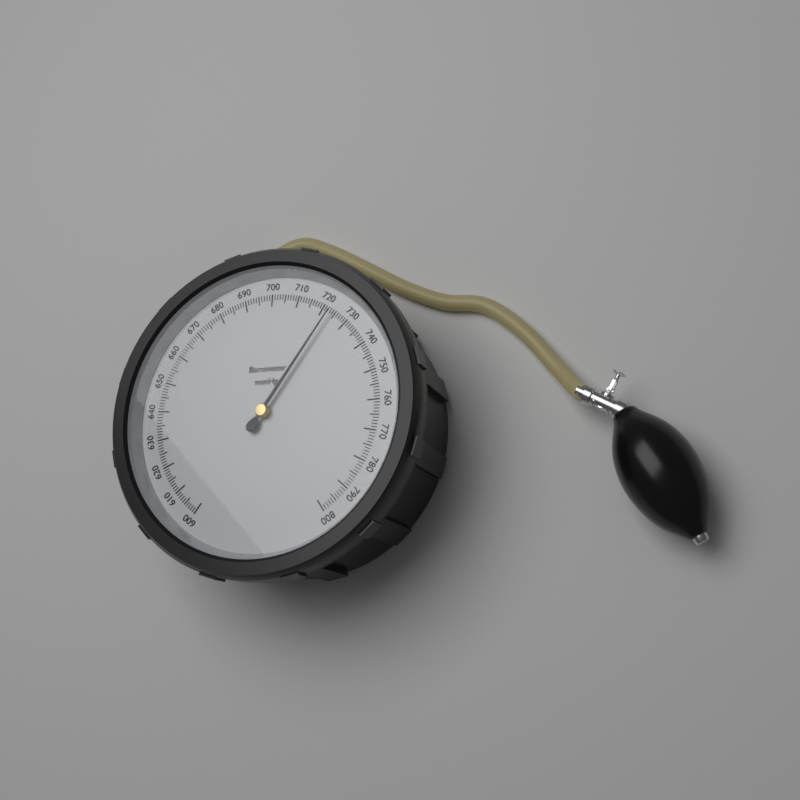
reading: 723 mmHg
